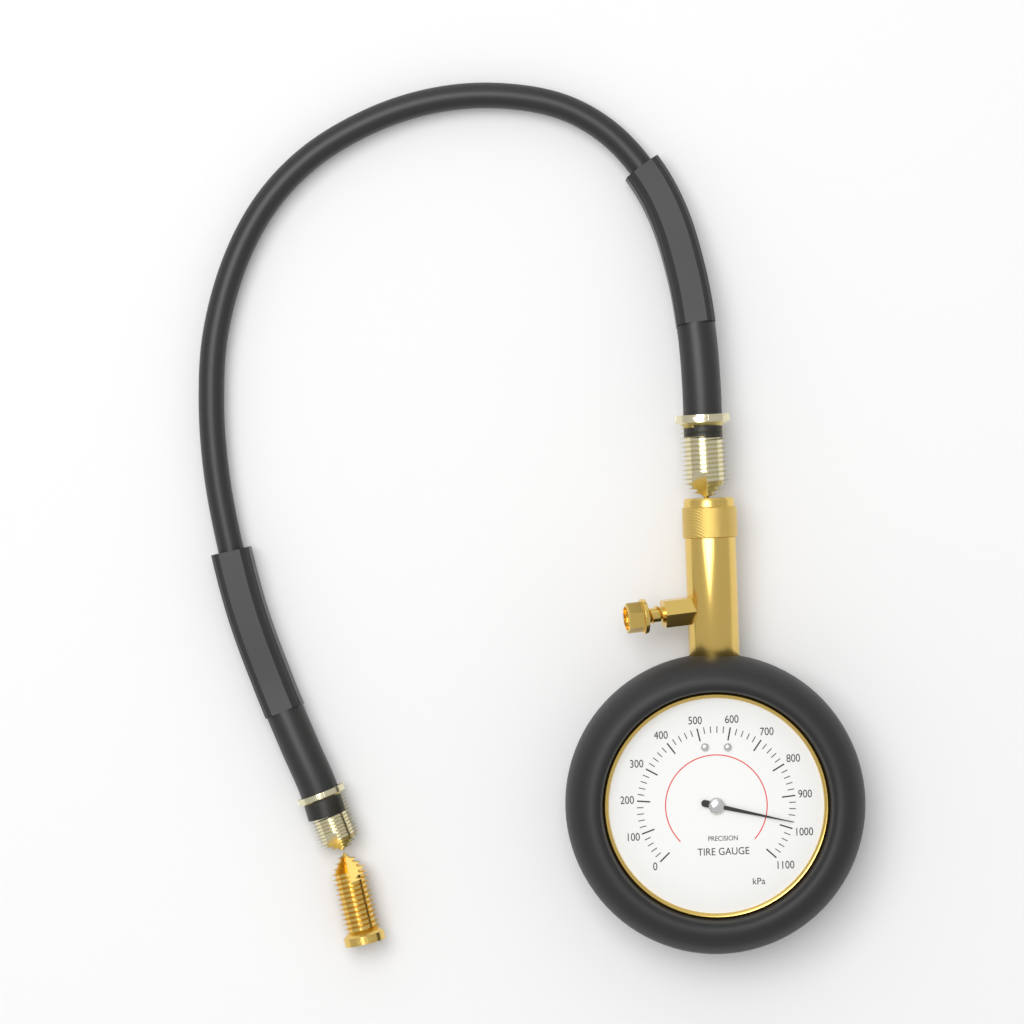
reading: 980 kPa
